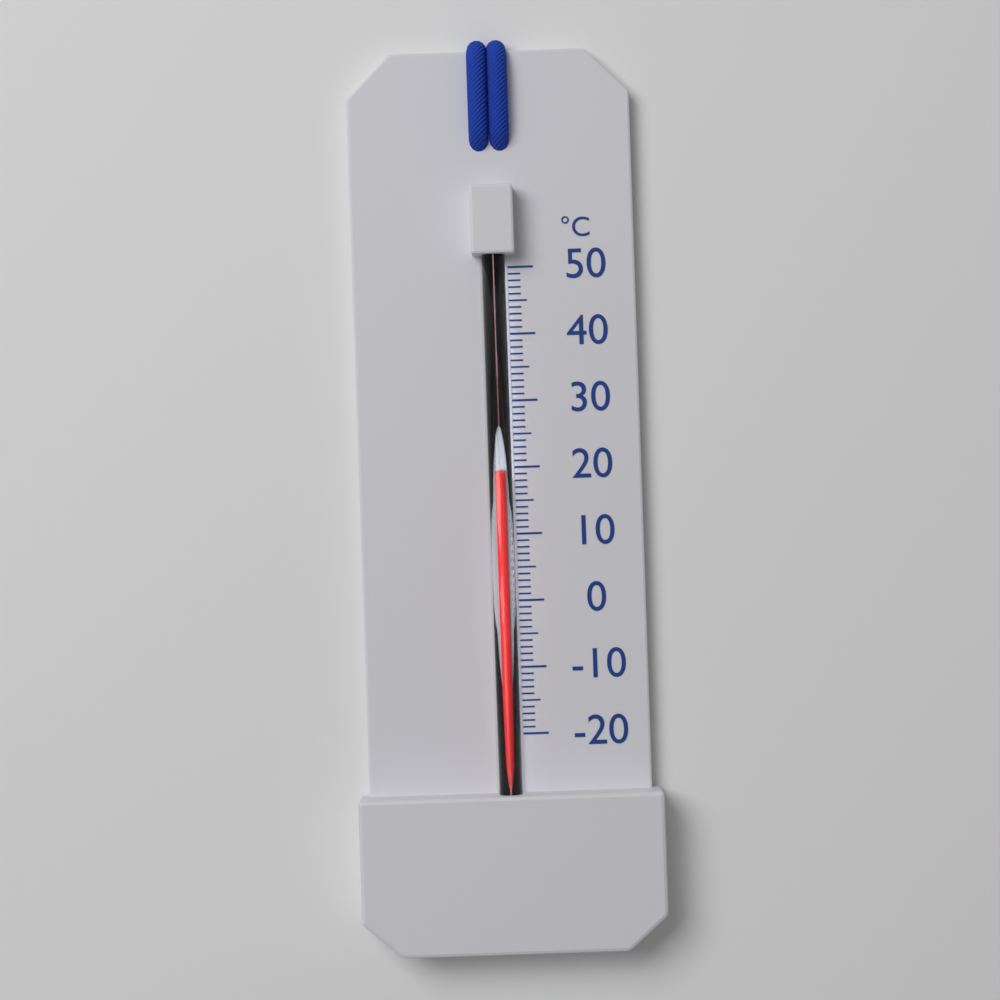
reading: 19 °C
